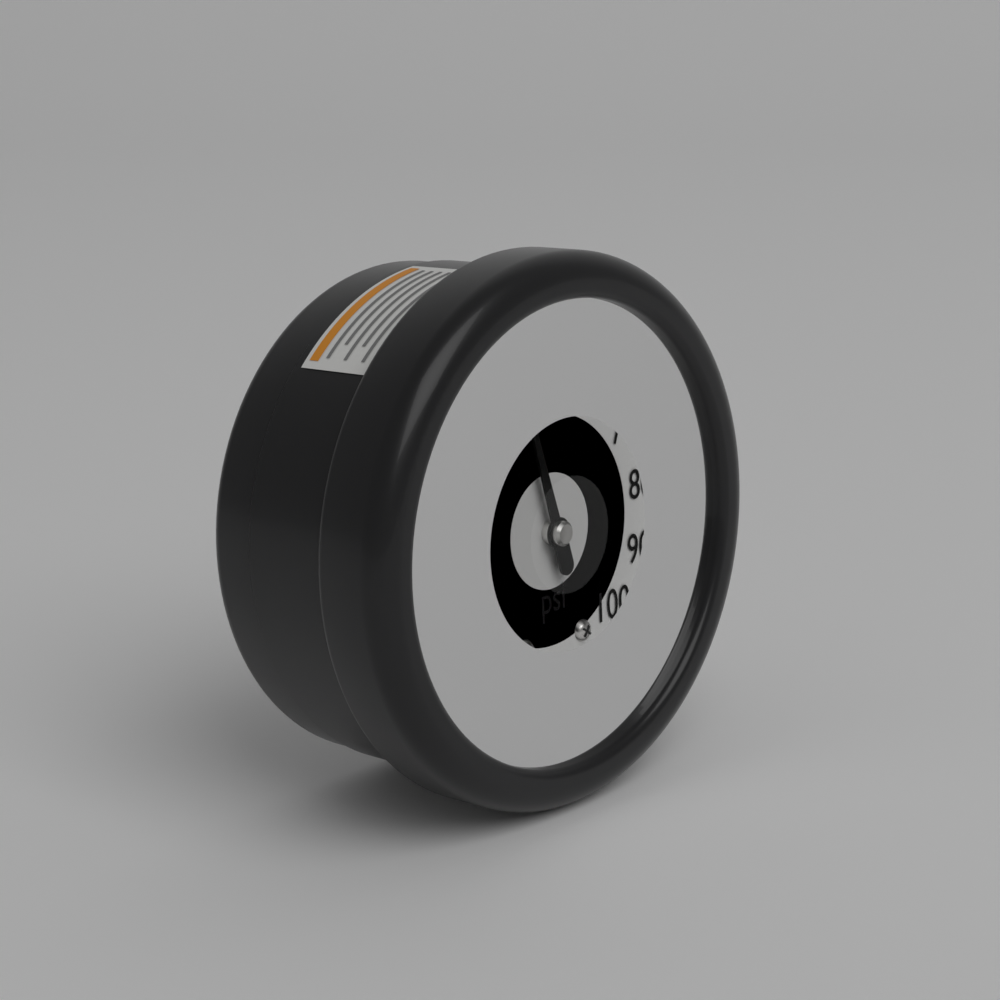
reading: 44 psi
